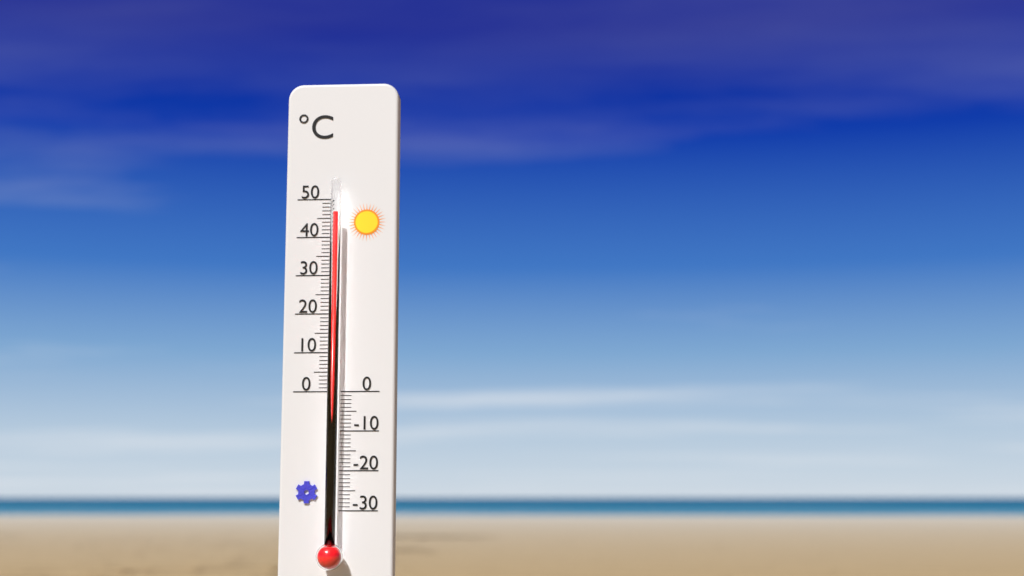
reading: 46 °C
